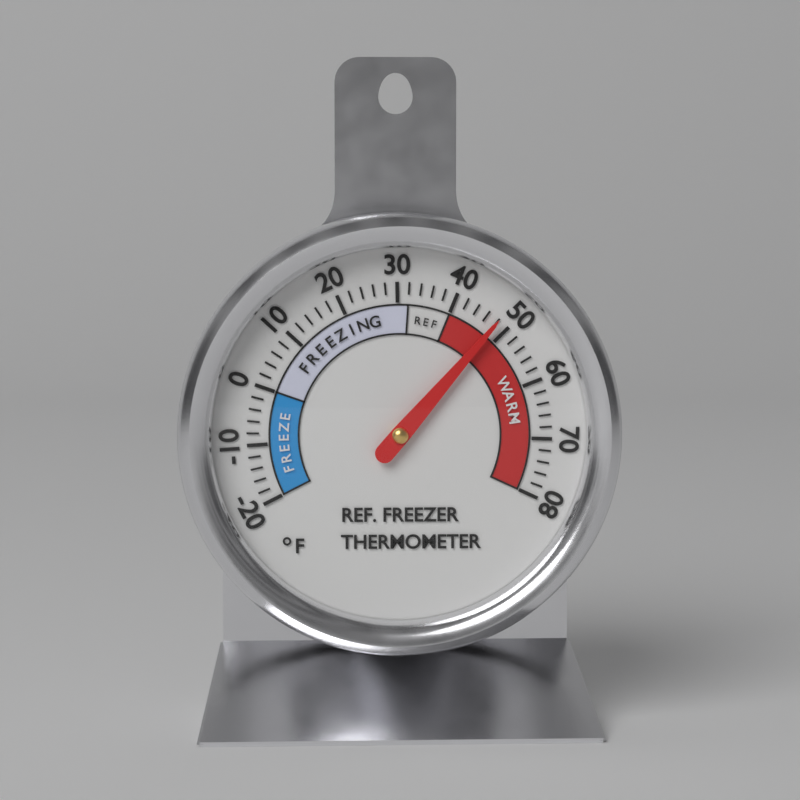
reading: 48 °F
